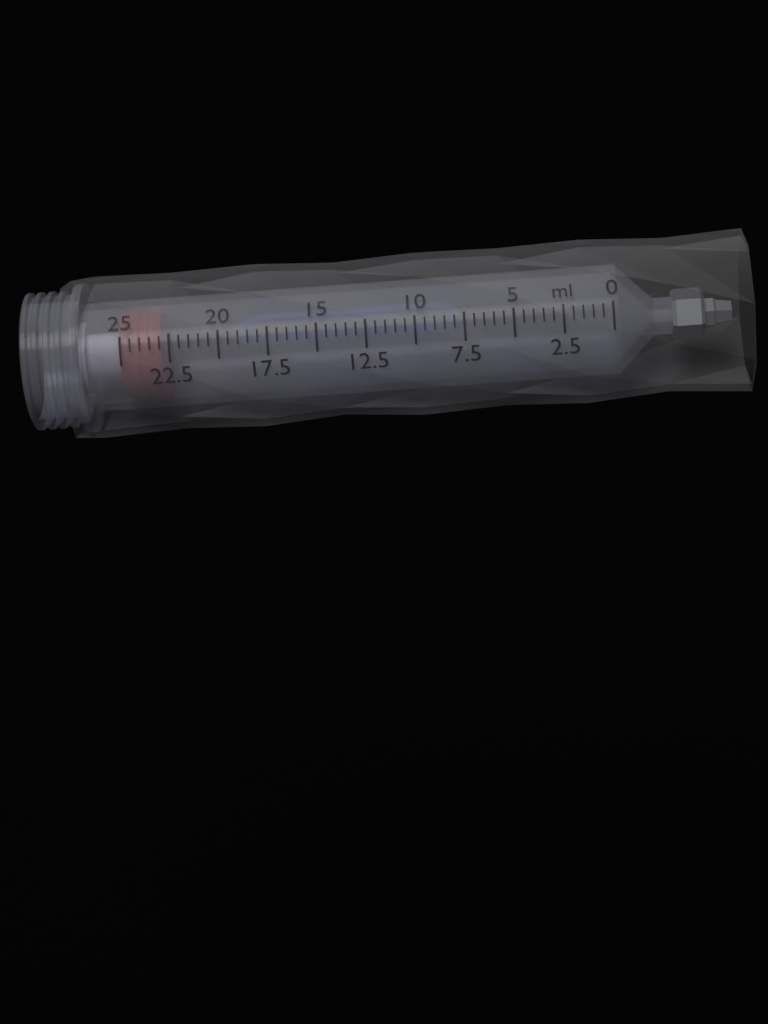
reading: 23.0 ml
